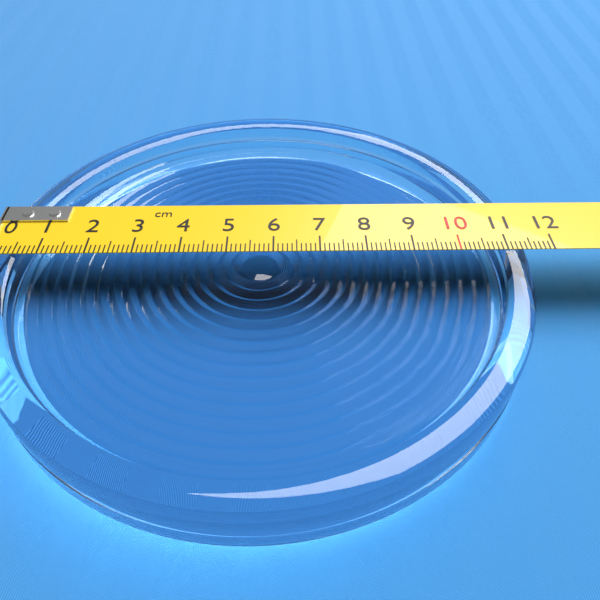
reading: 11.4 cm
